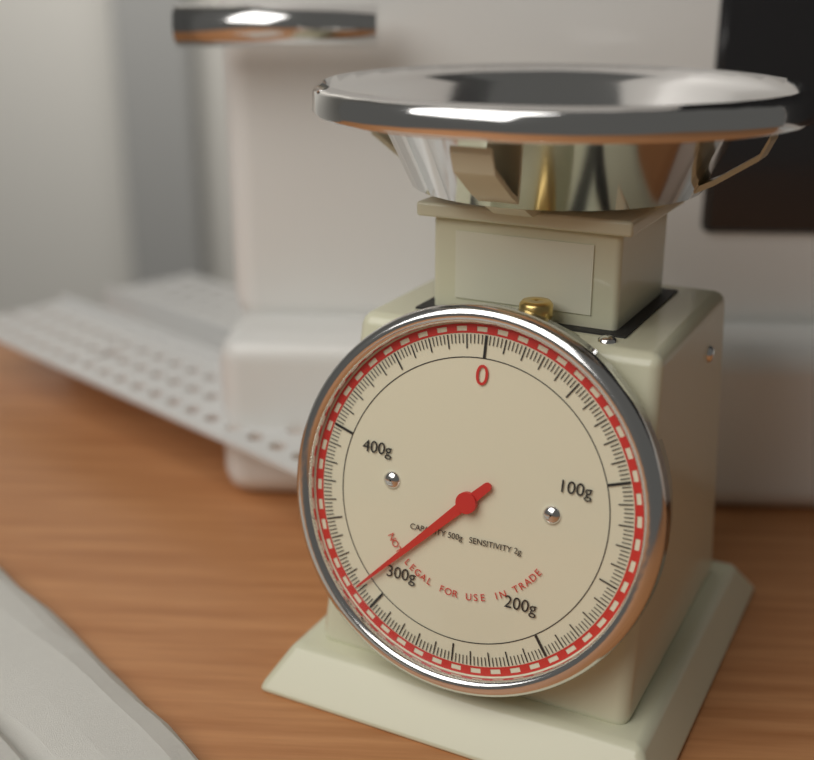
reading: 312 g
